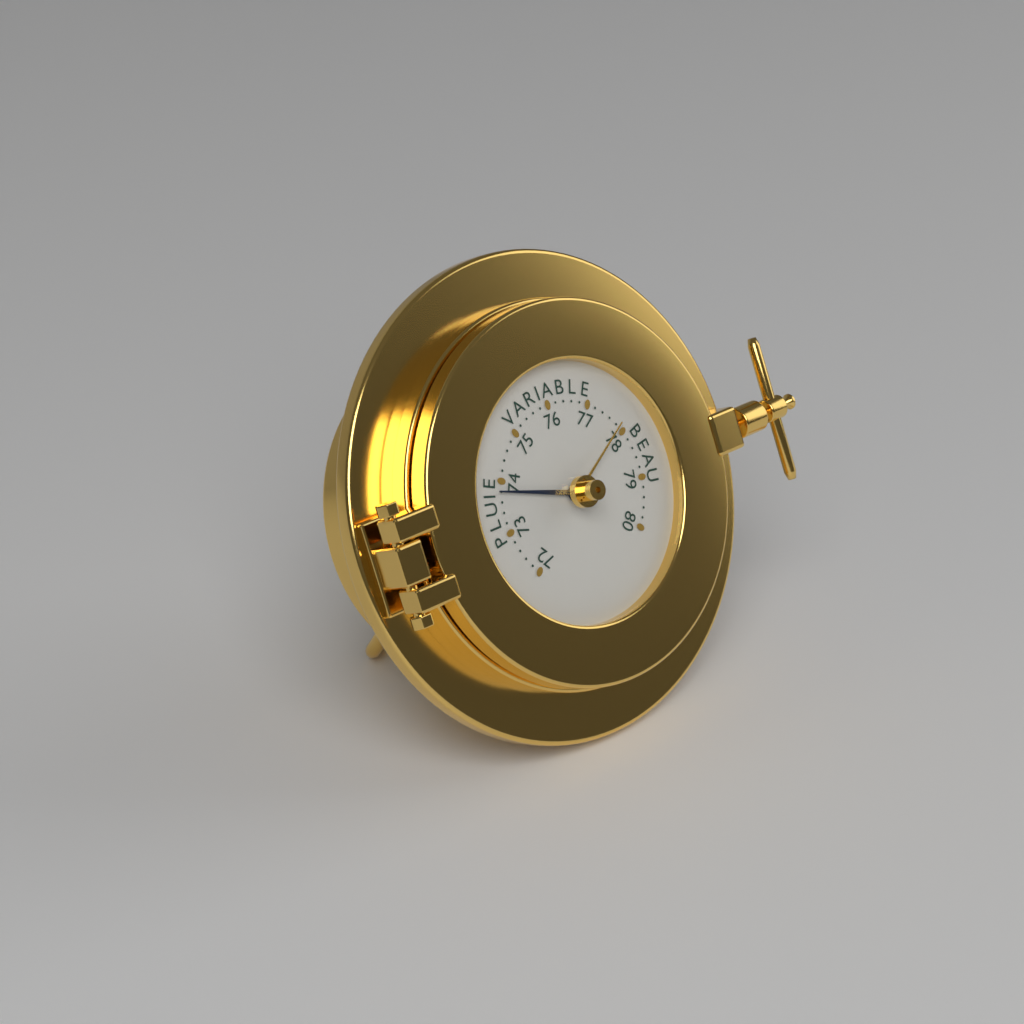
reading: 73.8 (no unit)
